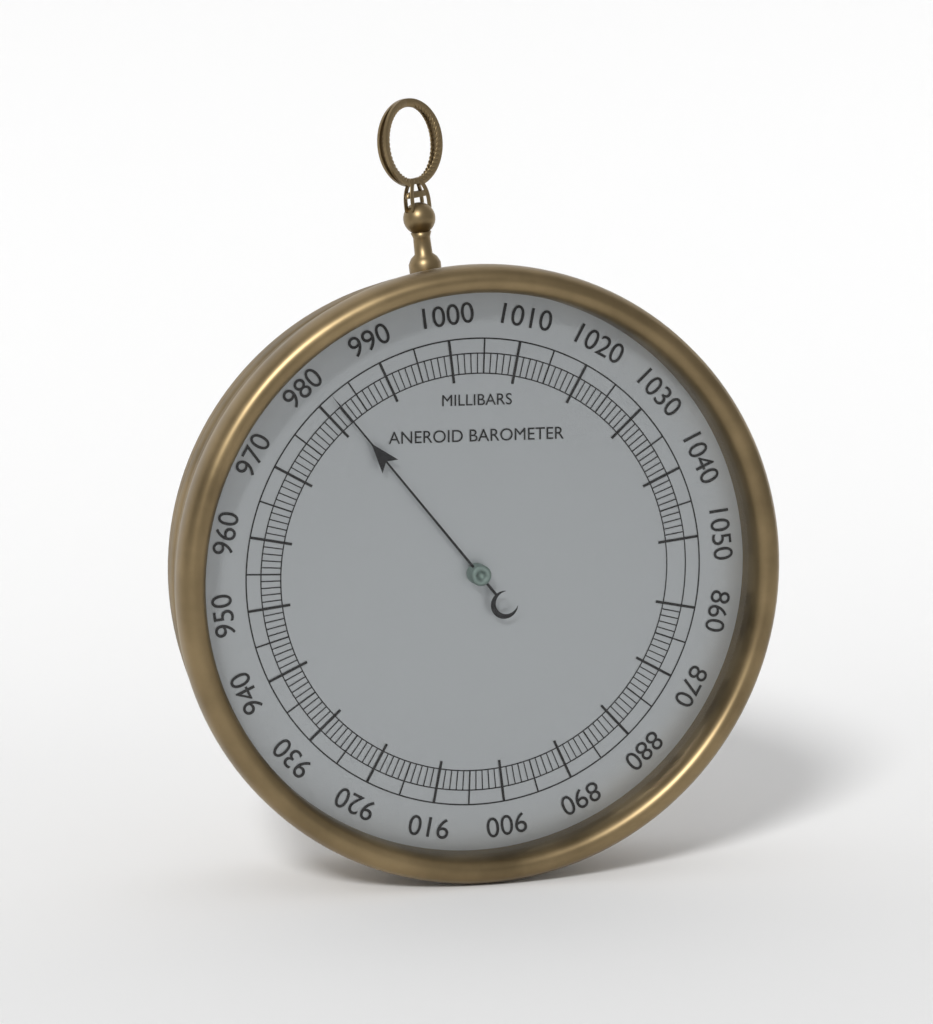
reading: 982 mbar
